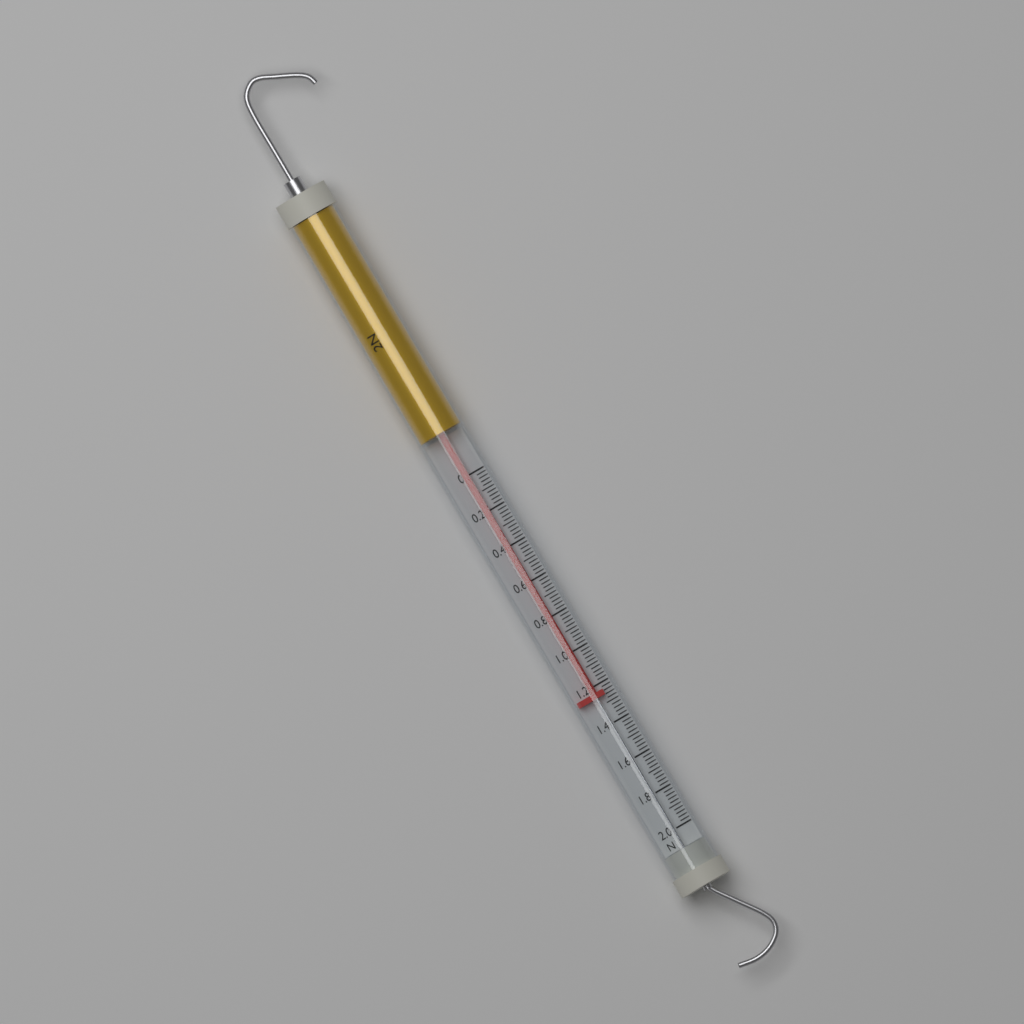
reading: 1.26 N
